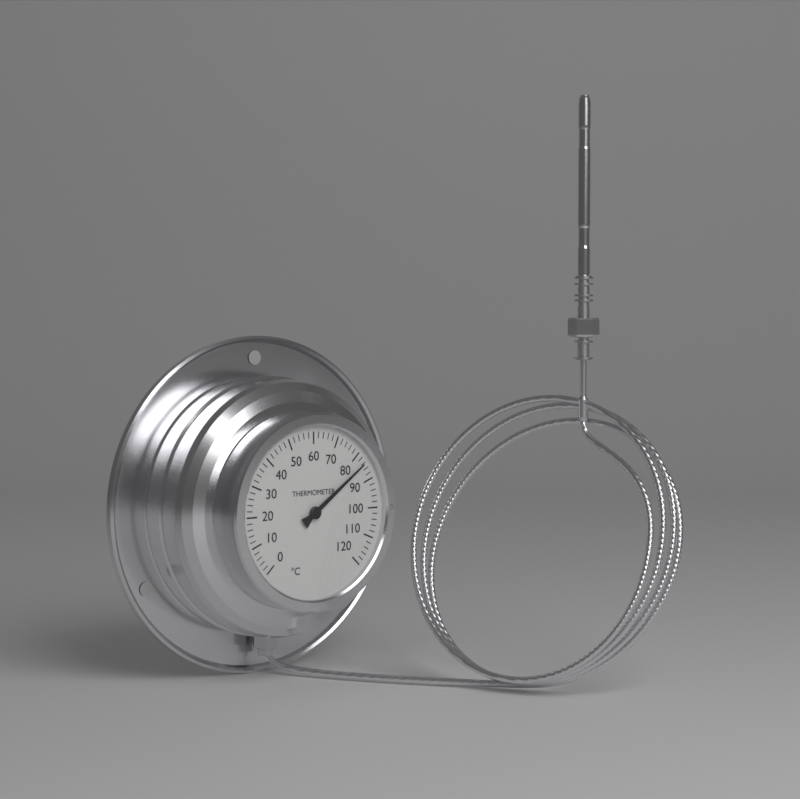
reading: 84 °C
